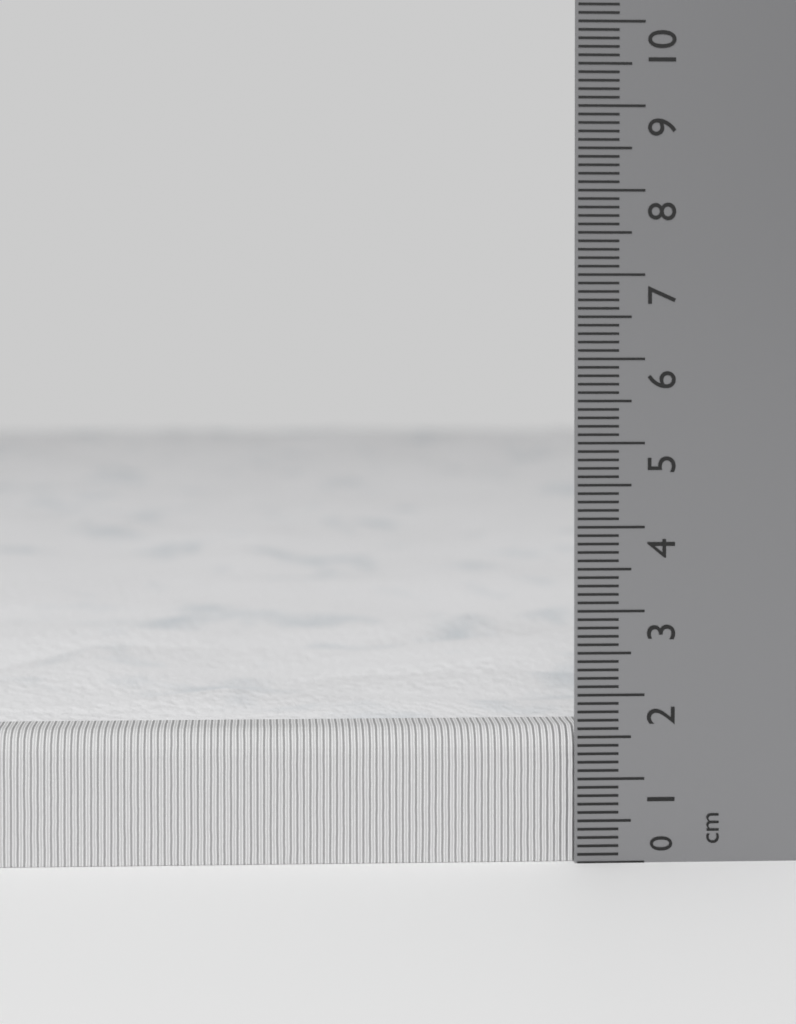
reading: 1.6 cm
